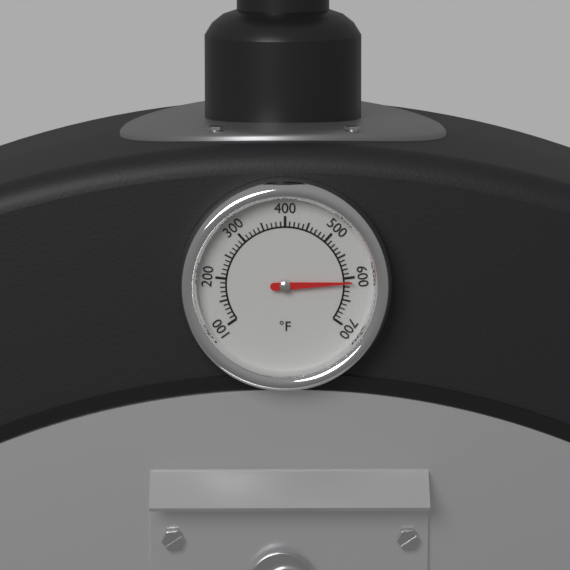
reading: 610 °F
